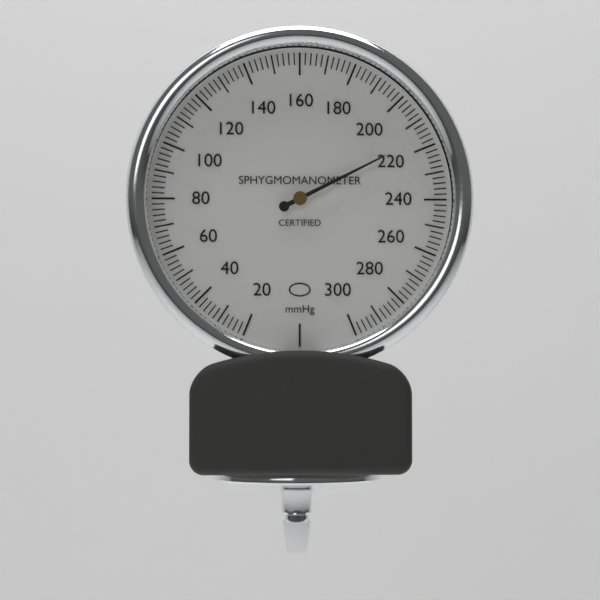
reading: 216 mmHg
